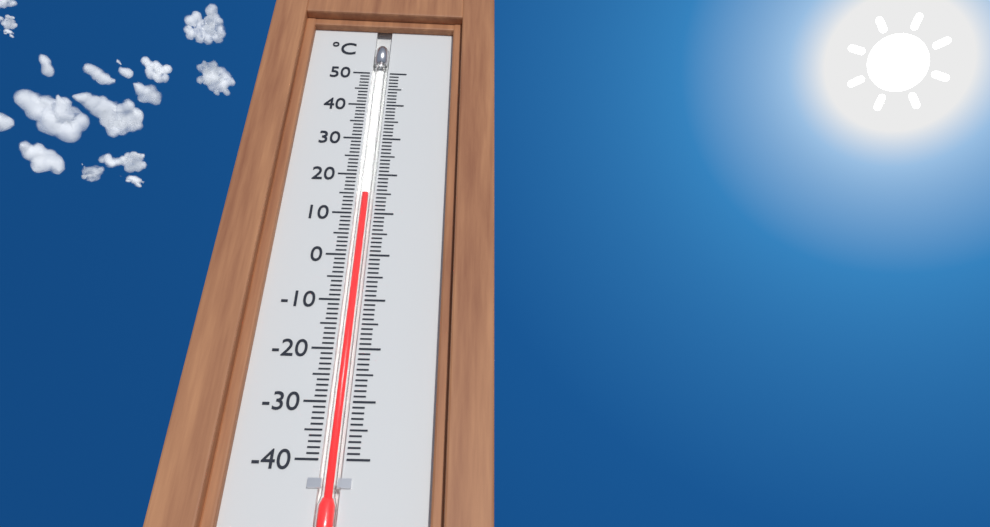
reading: 15 °C
